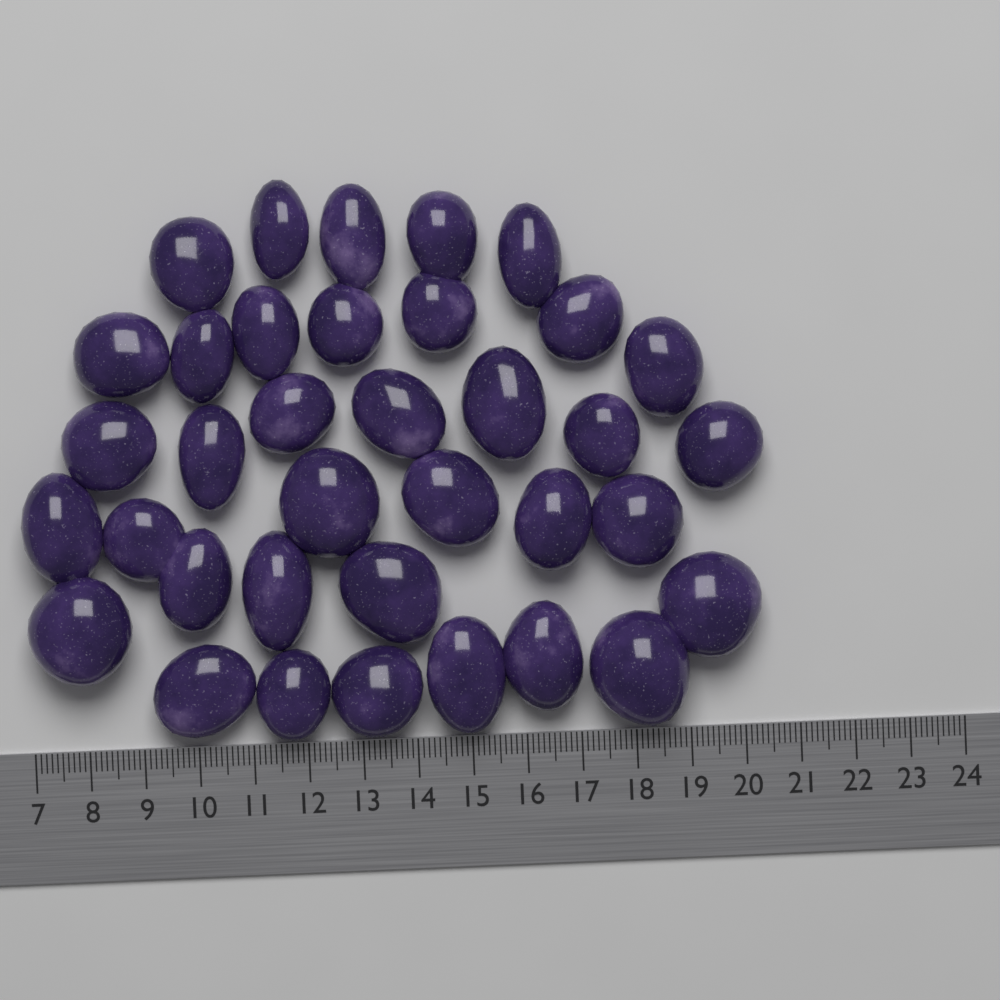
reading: 20.5 (no unit)
